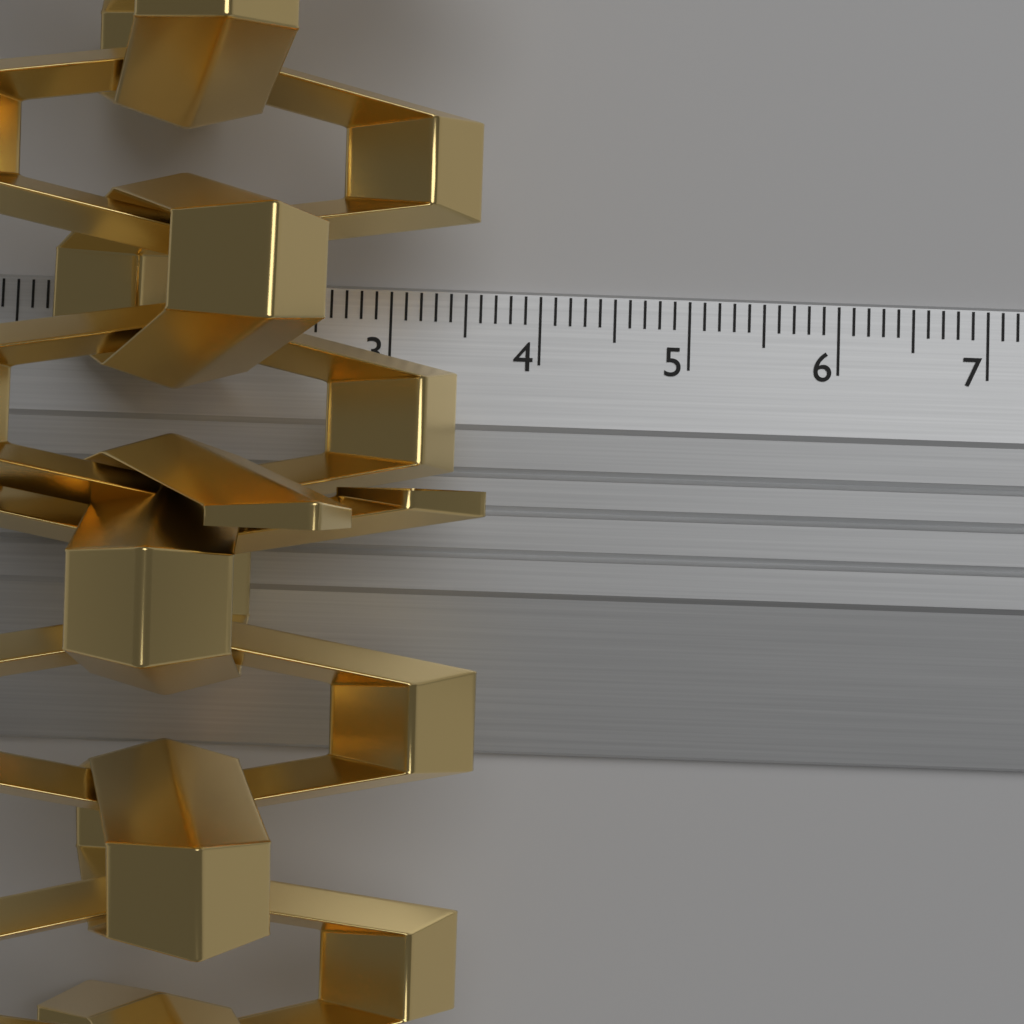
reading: 3.7 cm
